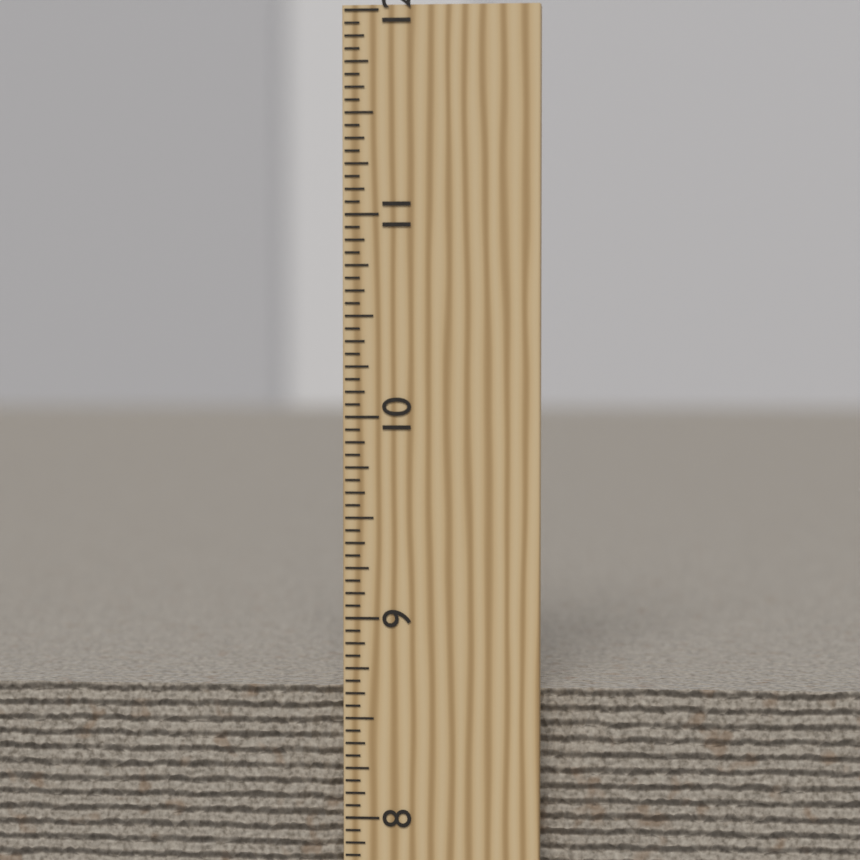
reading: 8.6250 inch
